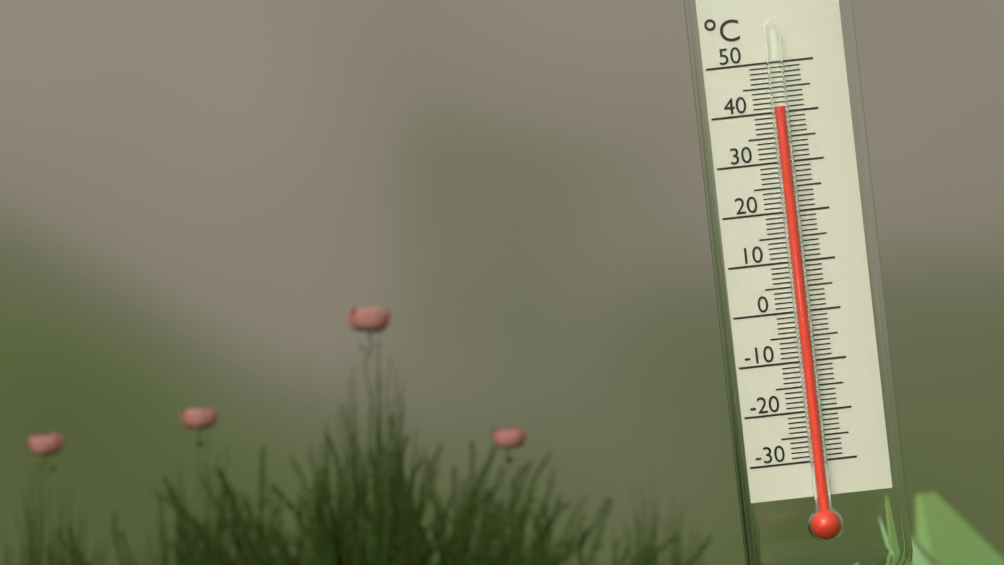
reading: 41 °C
